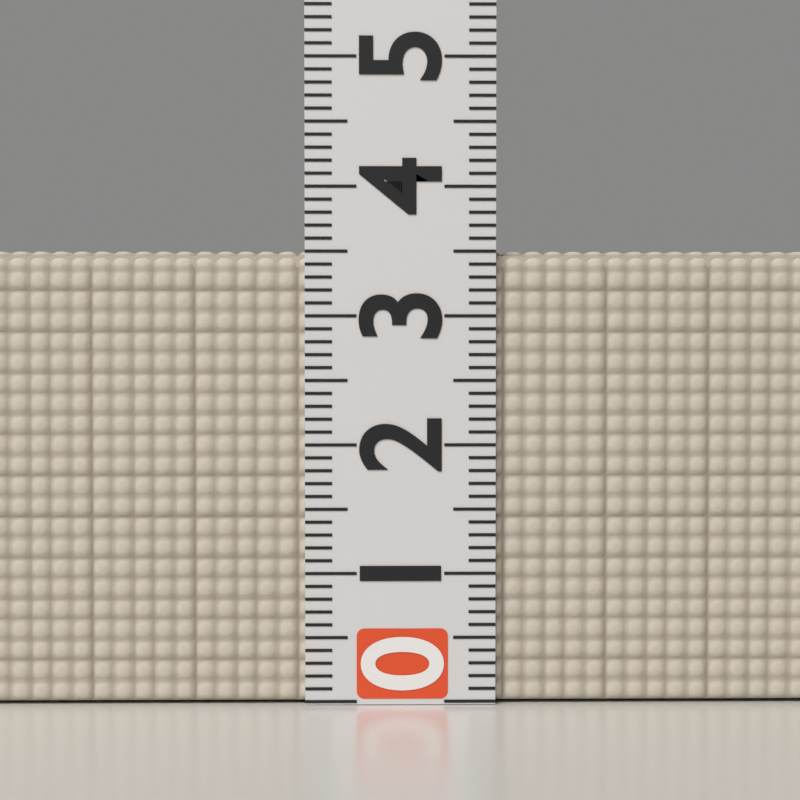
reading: 3.5 (no unit)
